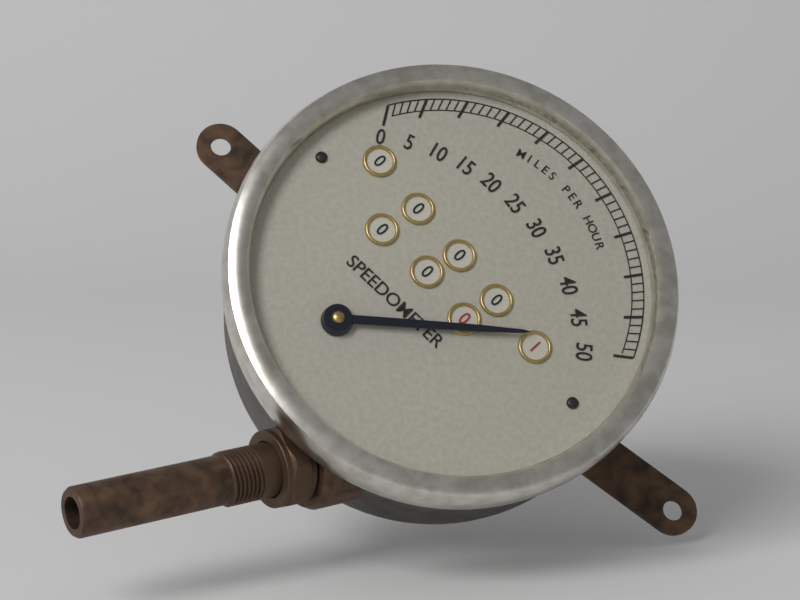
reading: 48 mph
